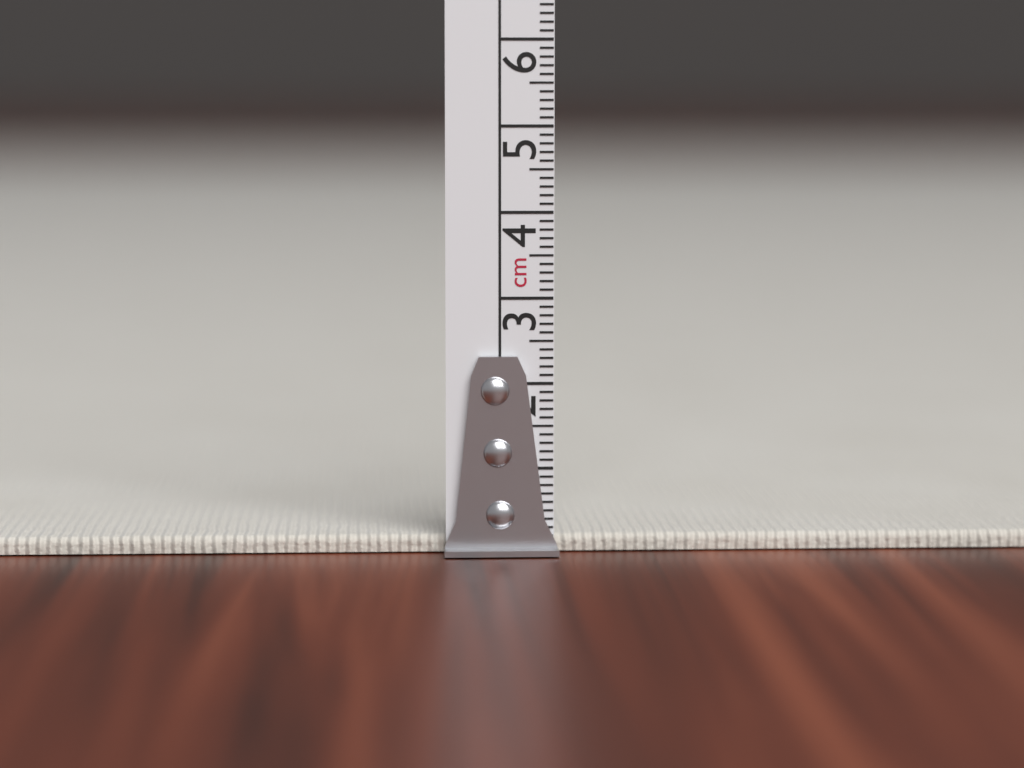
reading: 0.2 cm
